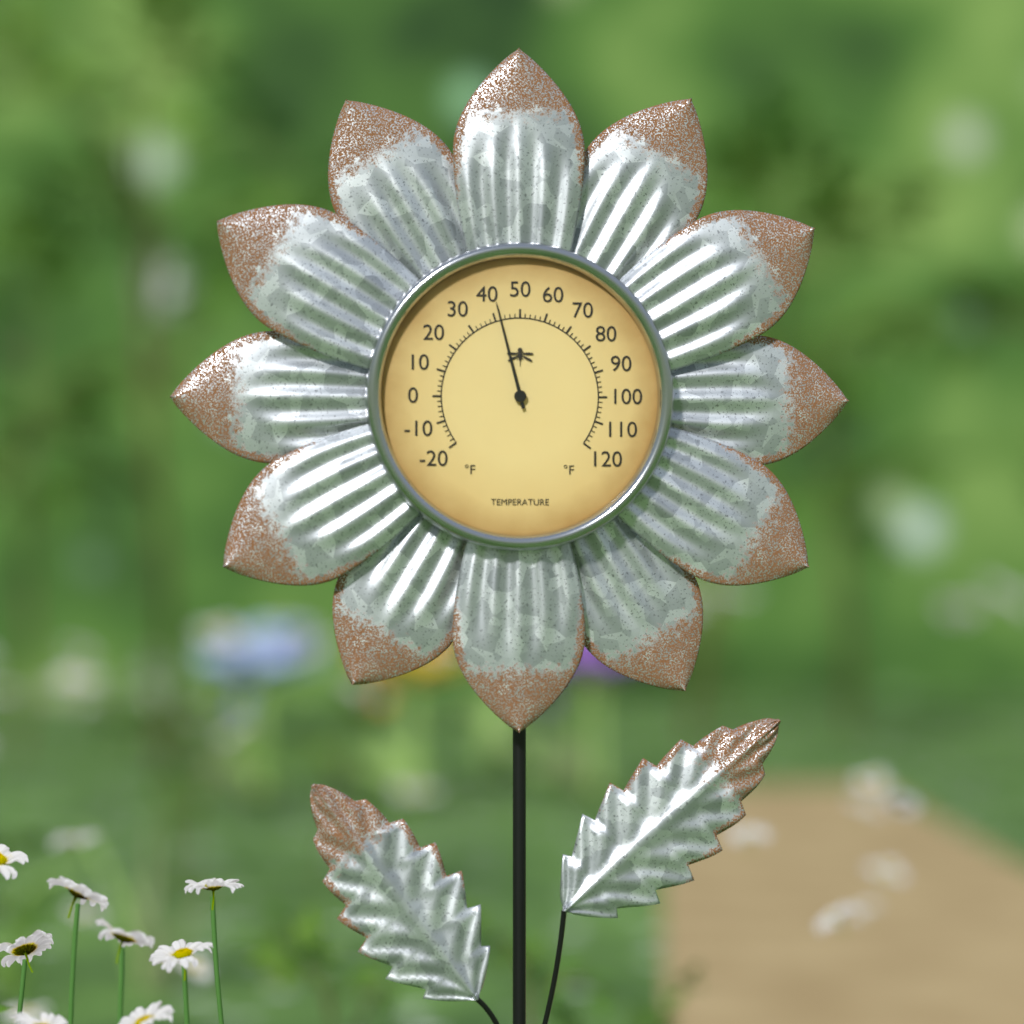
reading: 42 °F
